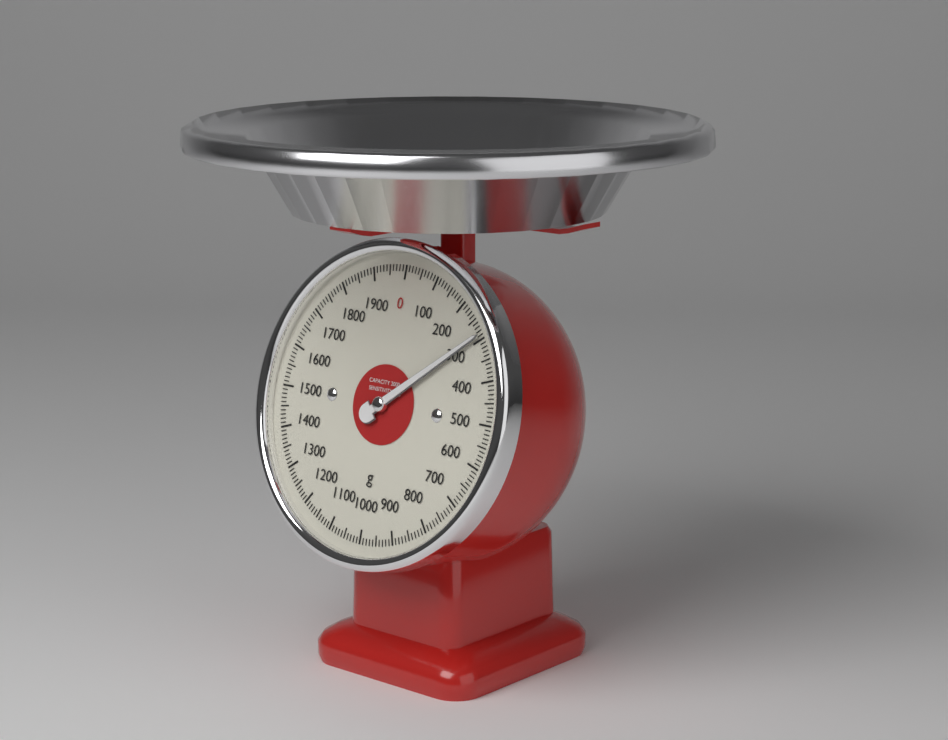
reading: 290 g
